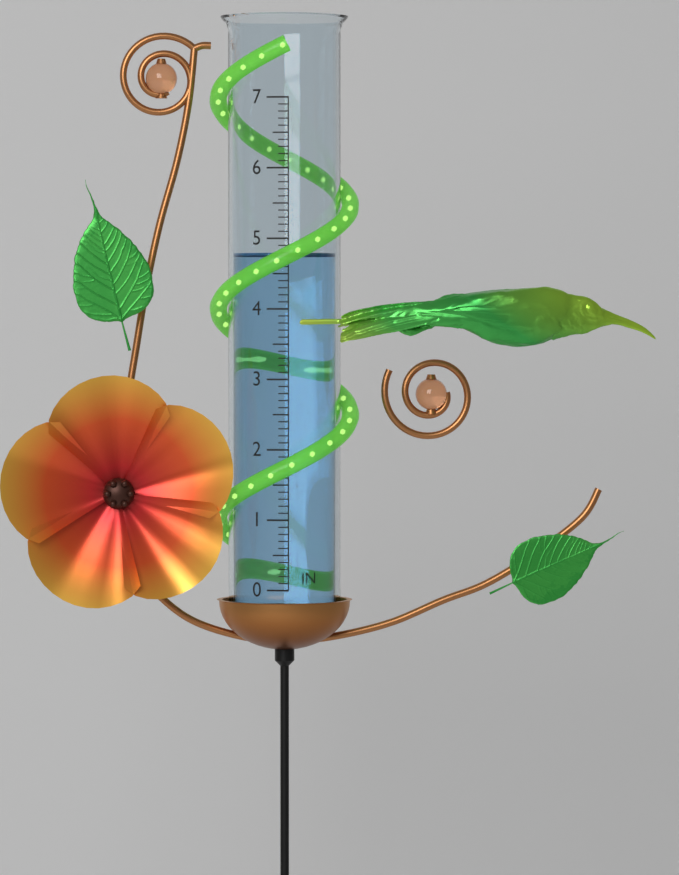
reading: 4.8 in
